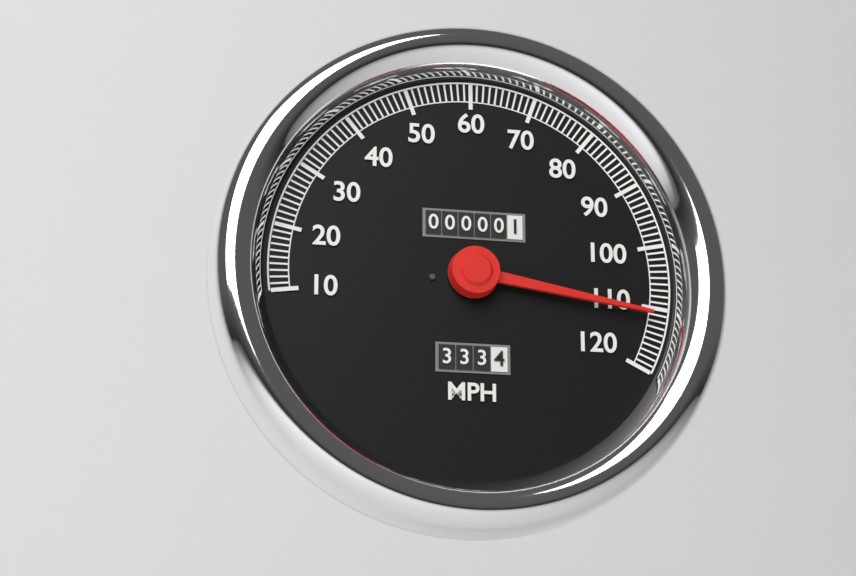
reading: 111 MPH
